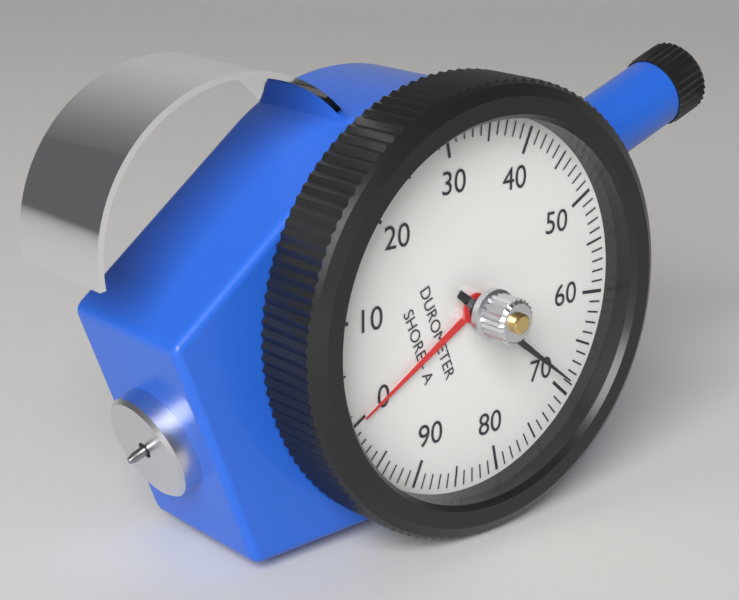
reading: 69 Shore A
